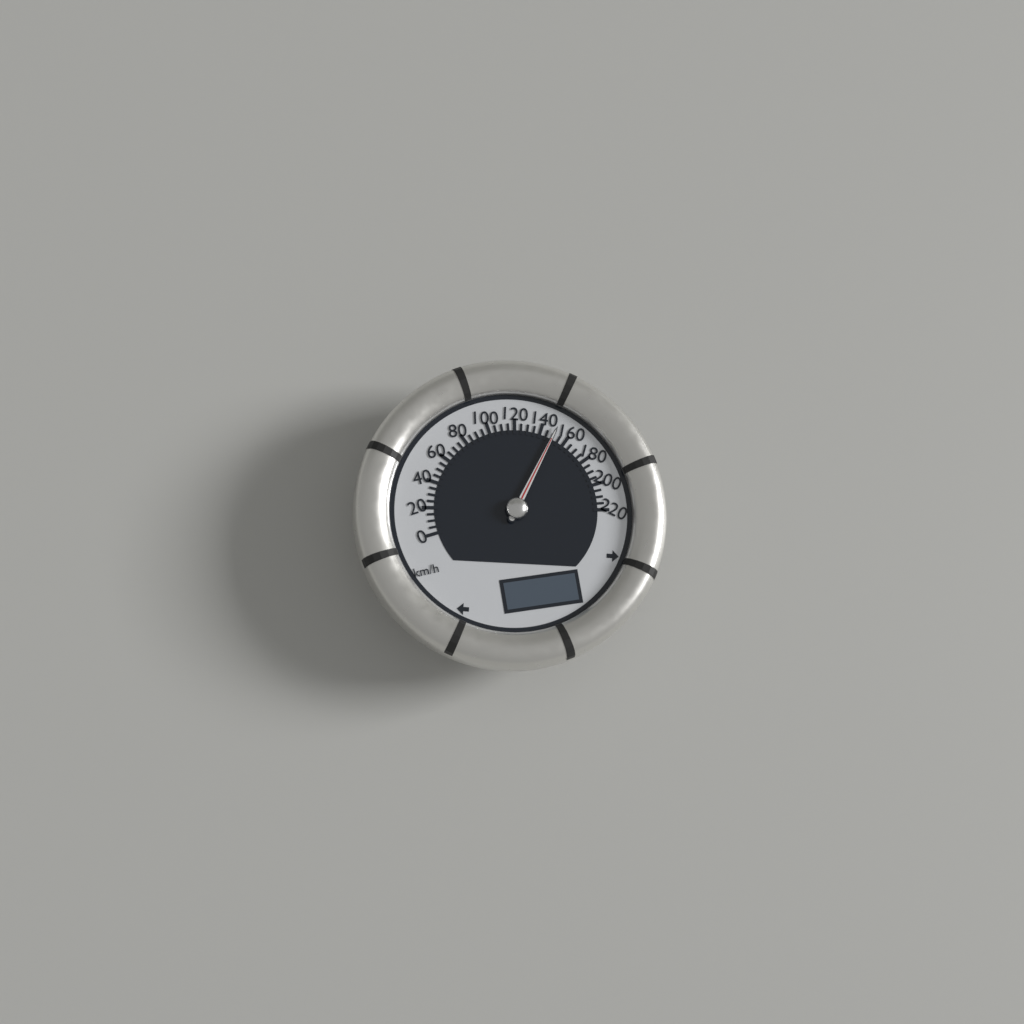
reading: 150 km/h
